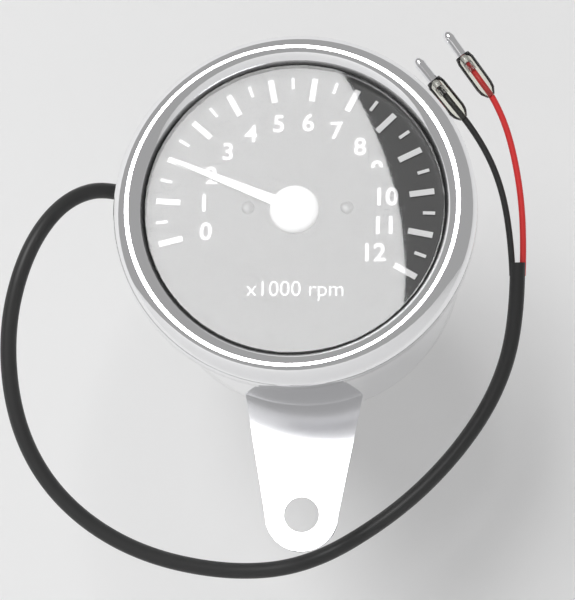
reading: 2.0 x1000 rpm
